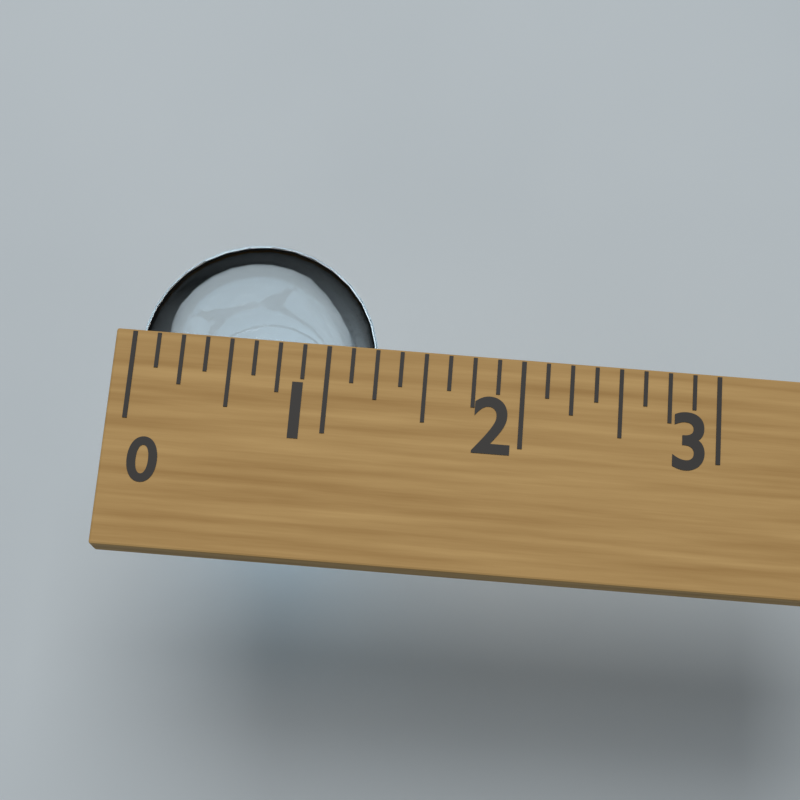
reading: 1.250 (no unit)
